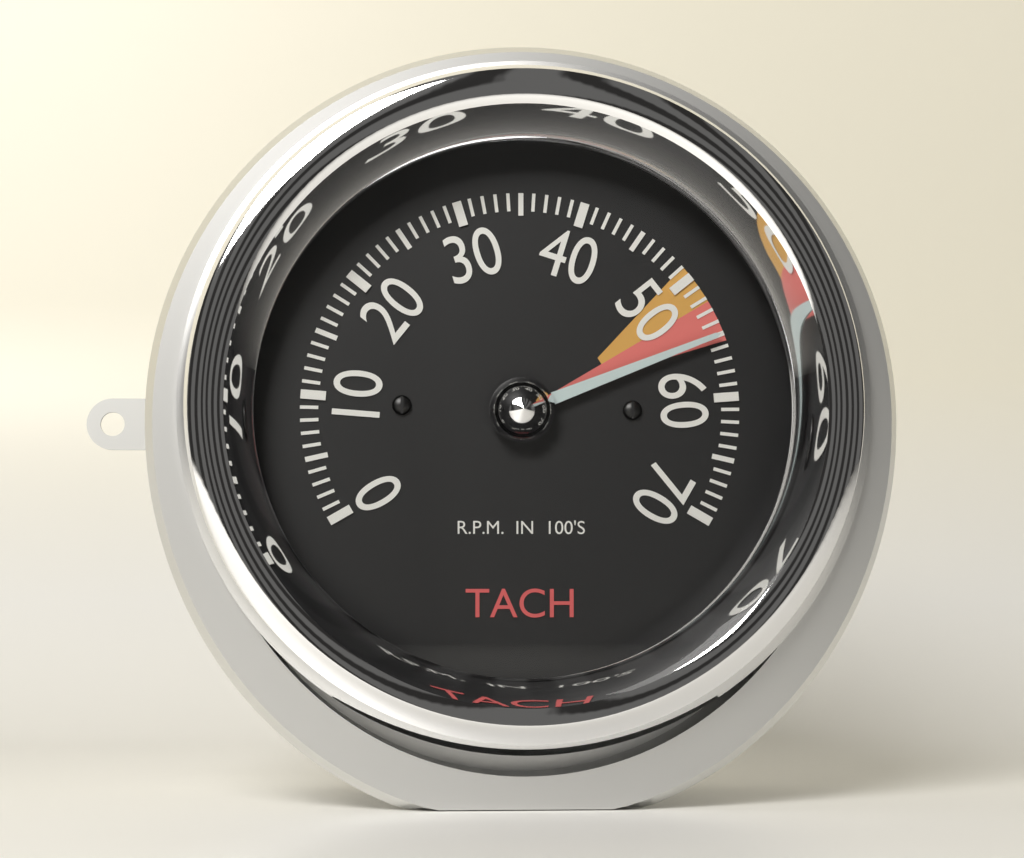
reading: 55 RPM x100
